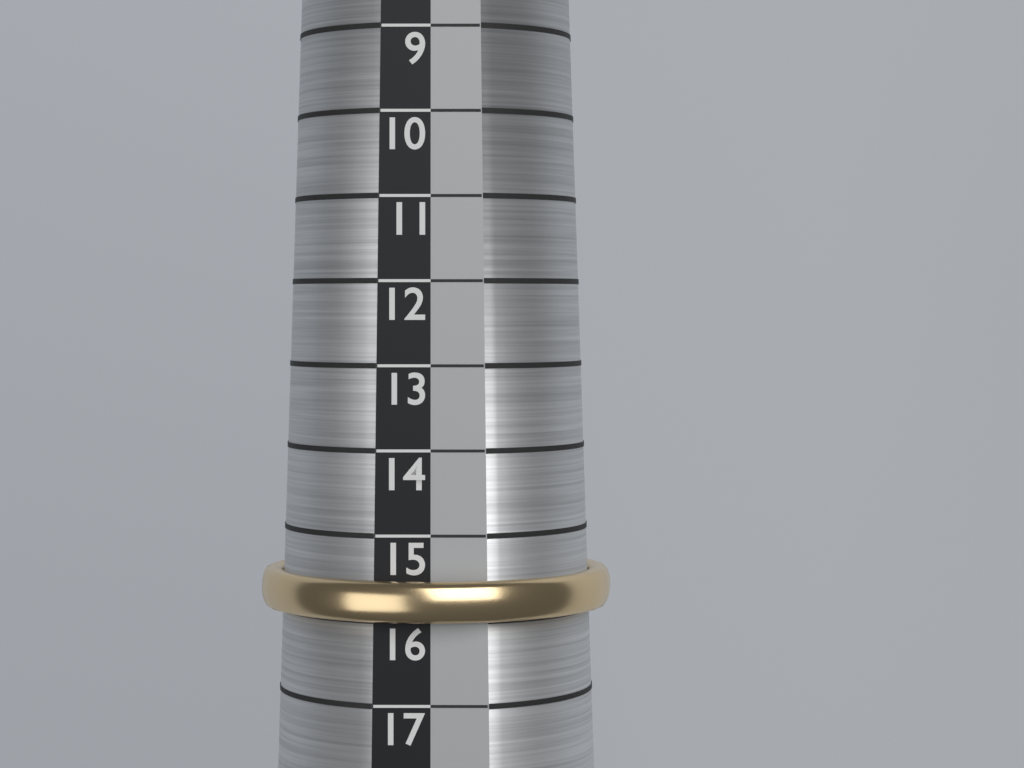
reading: 16 (no unit)
